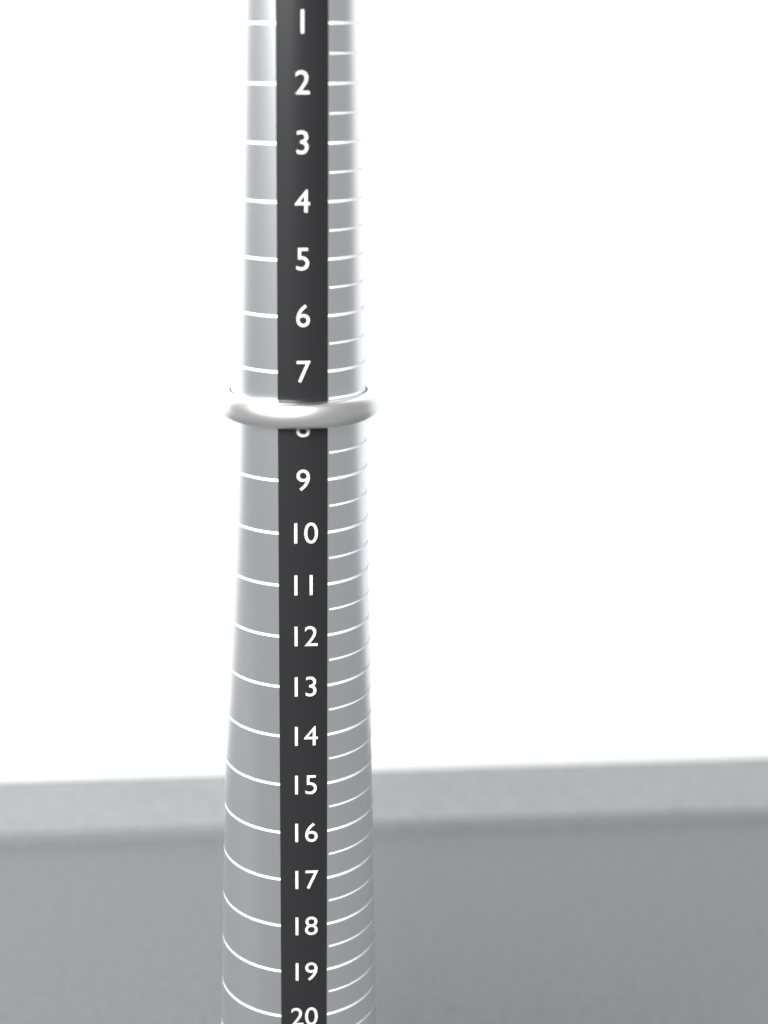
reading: 8.0 (no unit)
